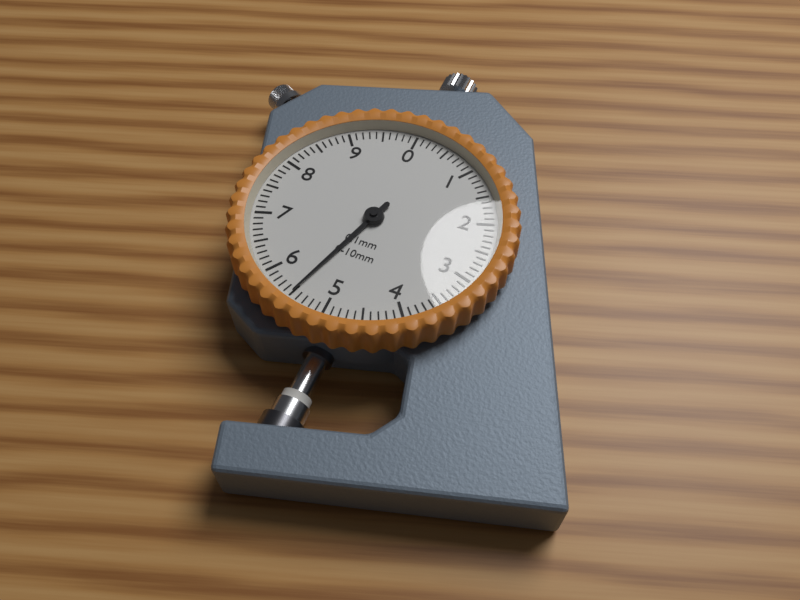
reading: 5.5 mm
